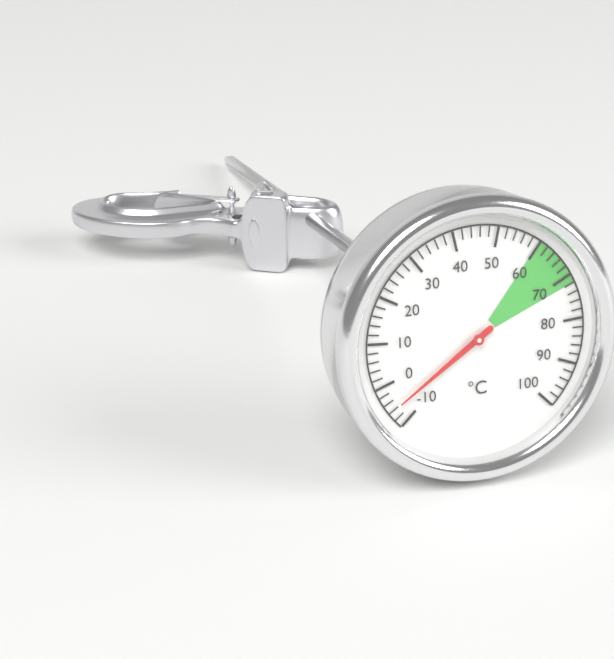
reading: -6 °C
